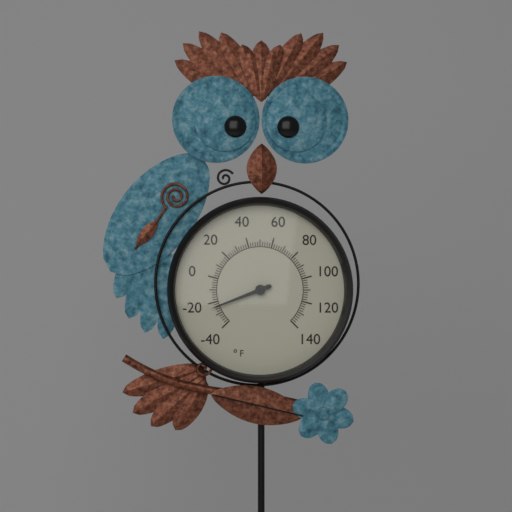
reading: -24 °F
